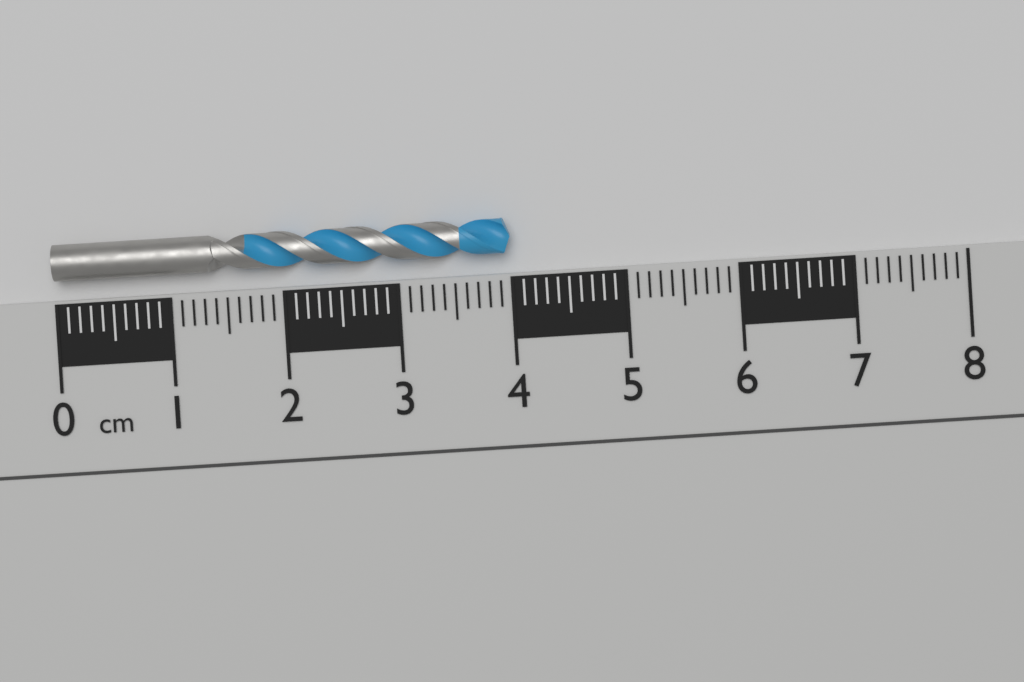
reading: 4.0 cm
